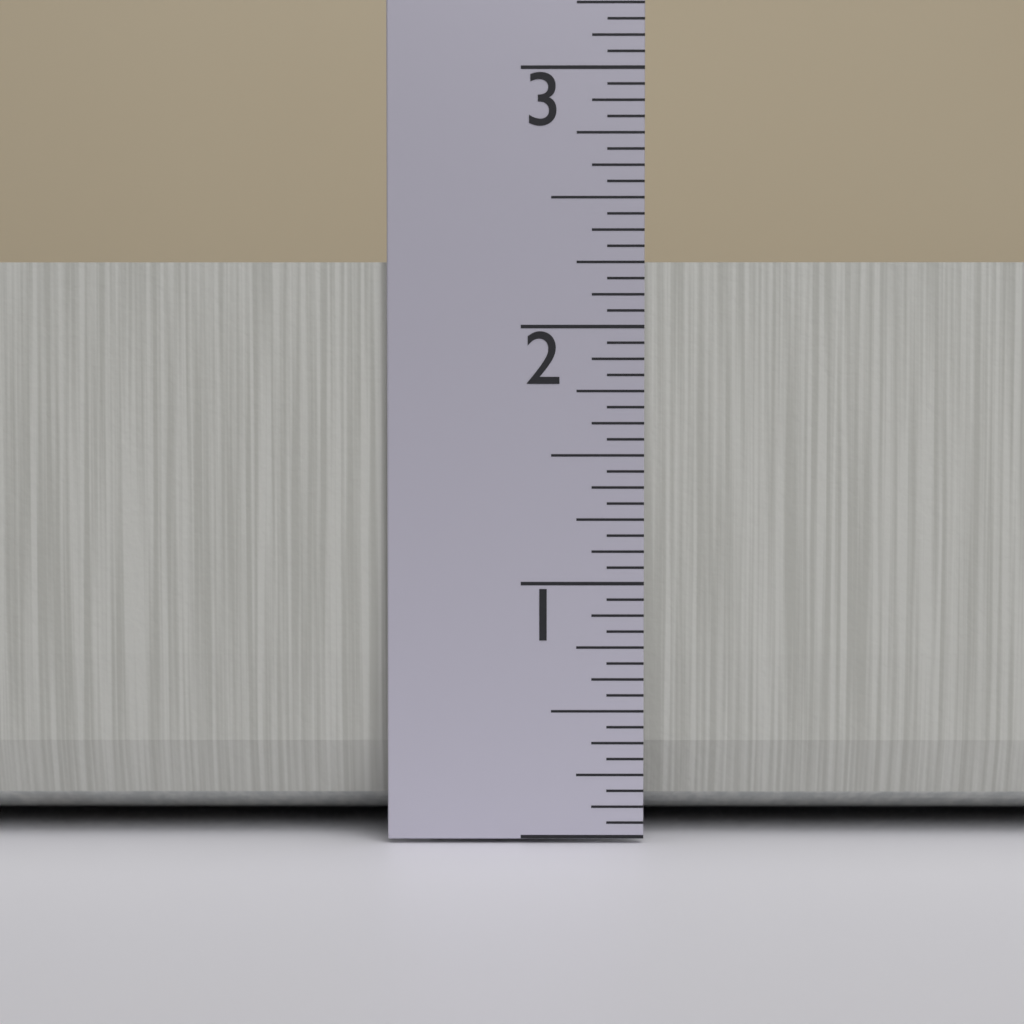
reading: 2.2500 in
